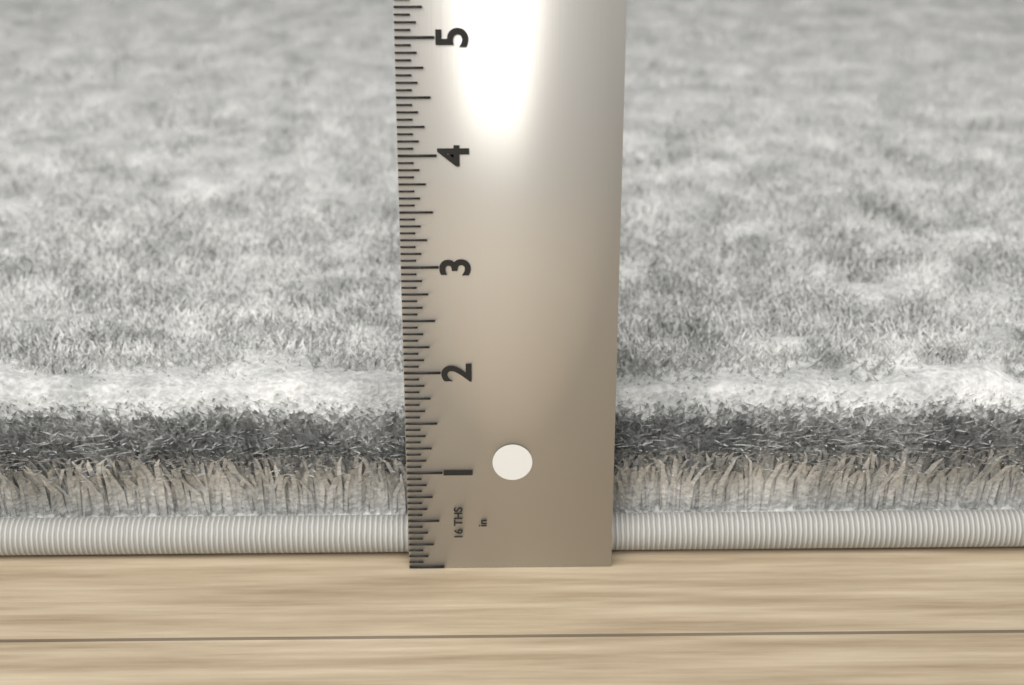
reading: 1.5625 in
